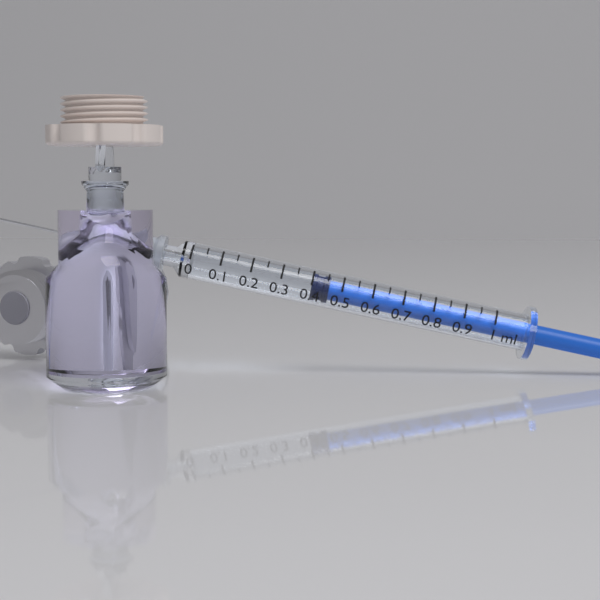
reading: 0.40 ml
